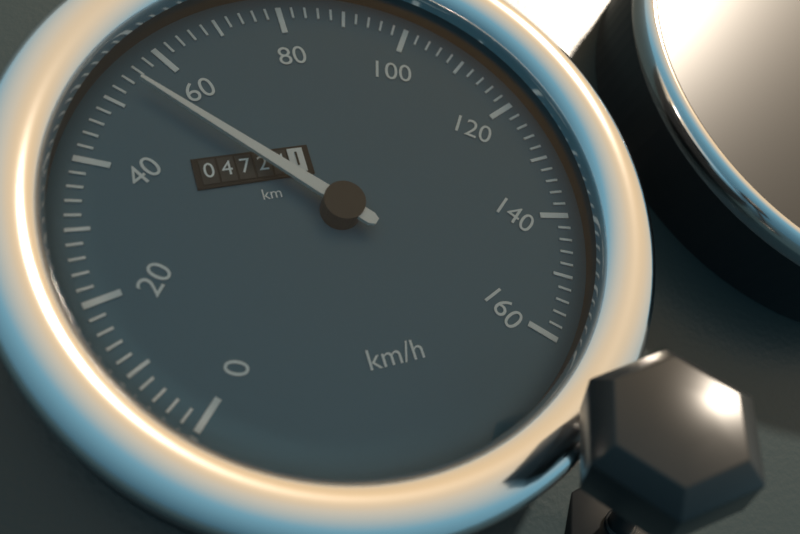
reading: 54 km/h
